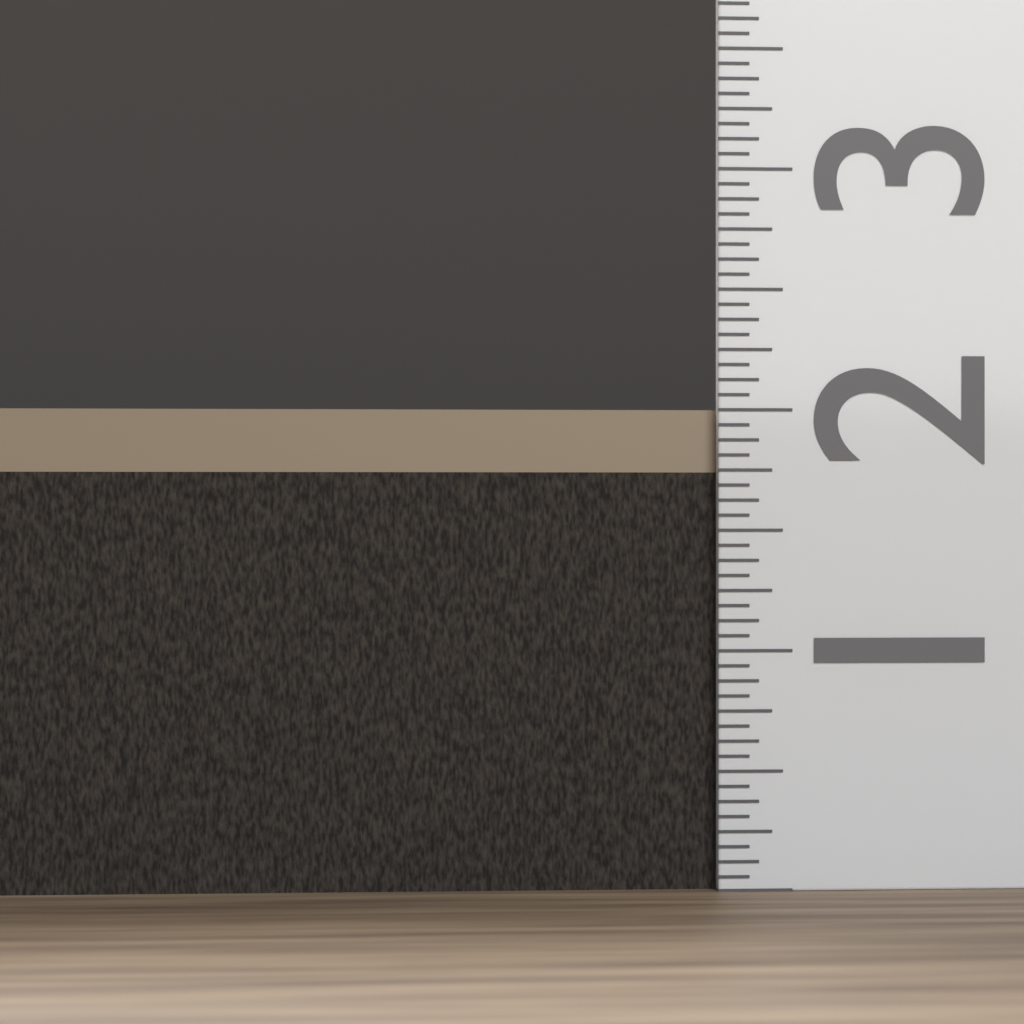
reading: 2.0000 (no unit)
